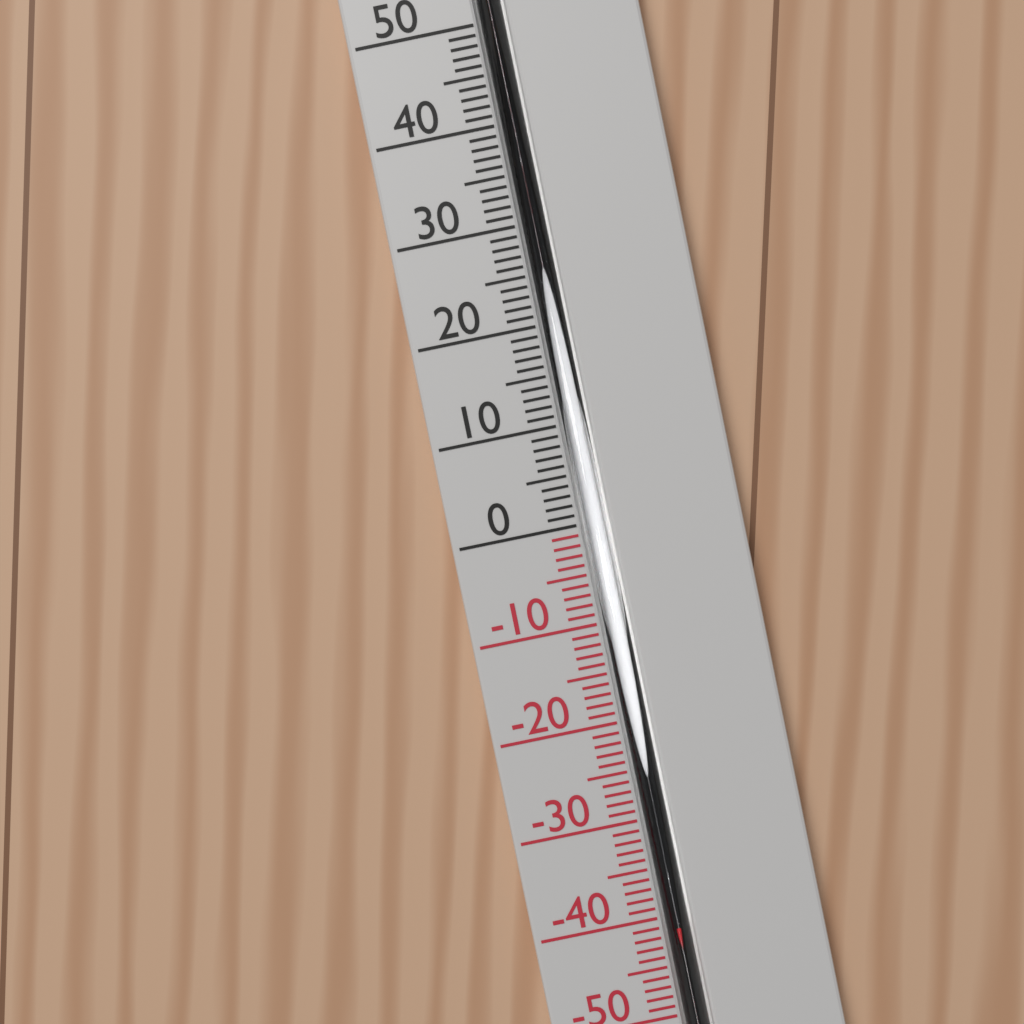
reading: -41 °C
